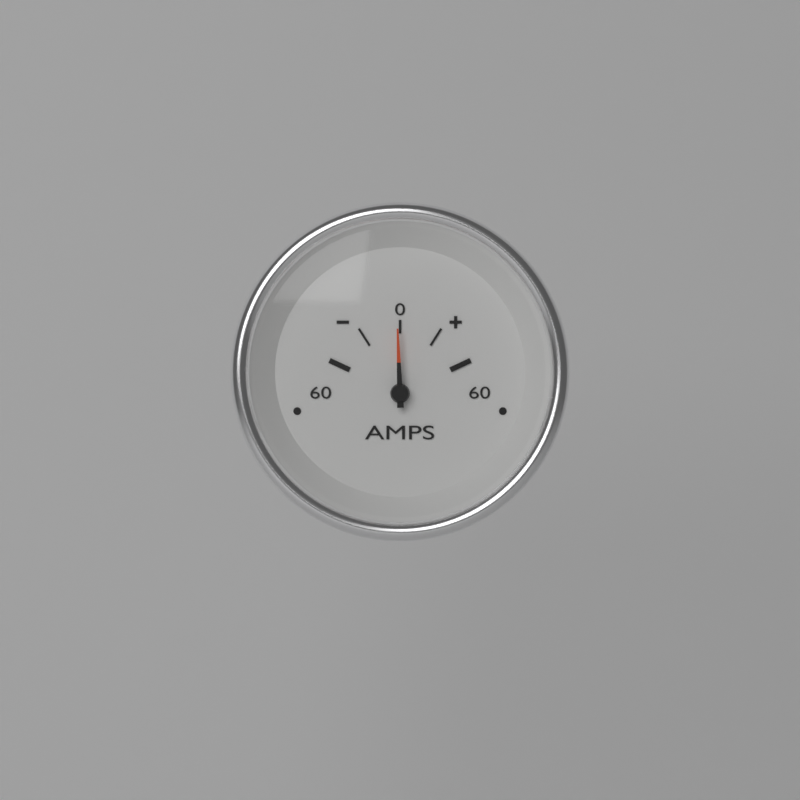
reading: -2 A
